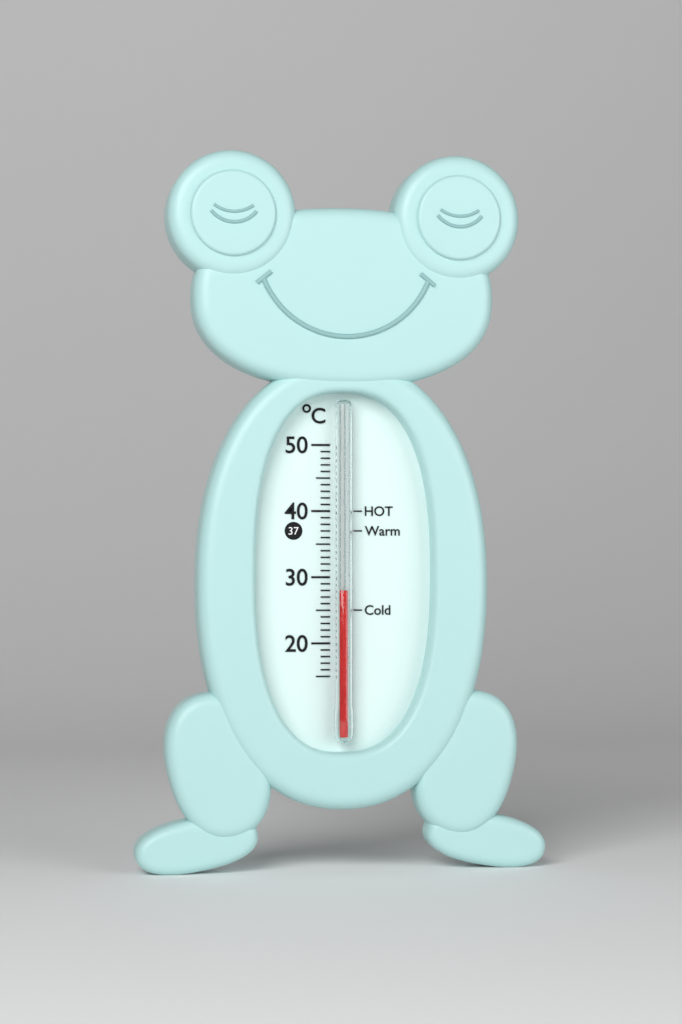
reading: 28 °C
